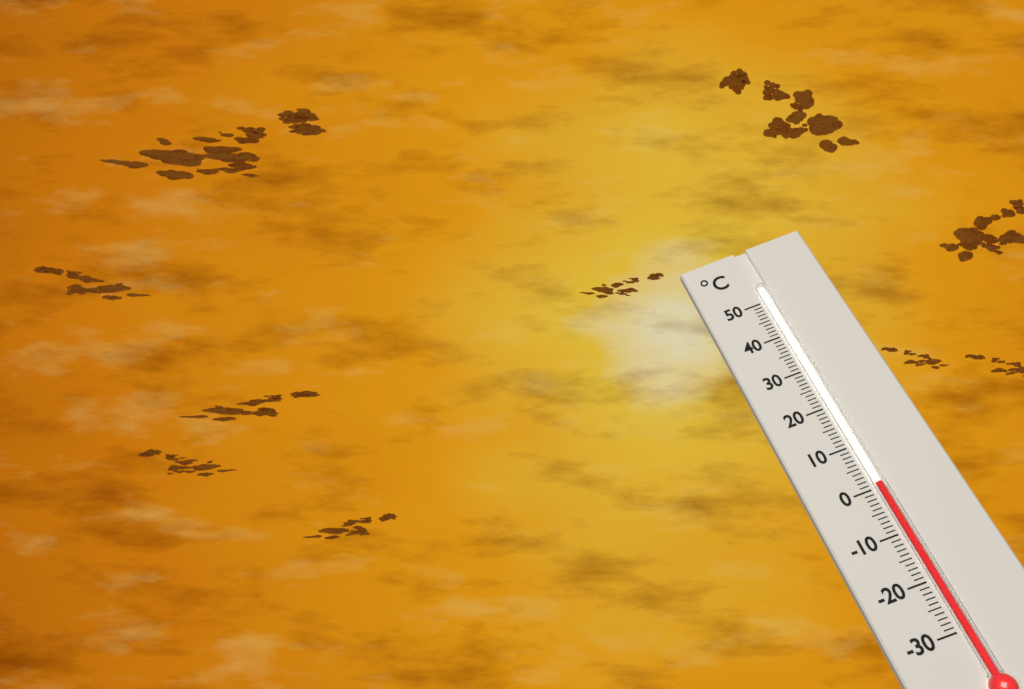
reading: 1 °C
